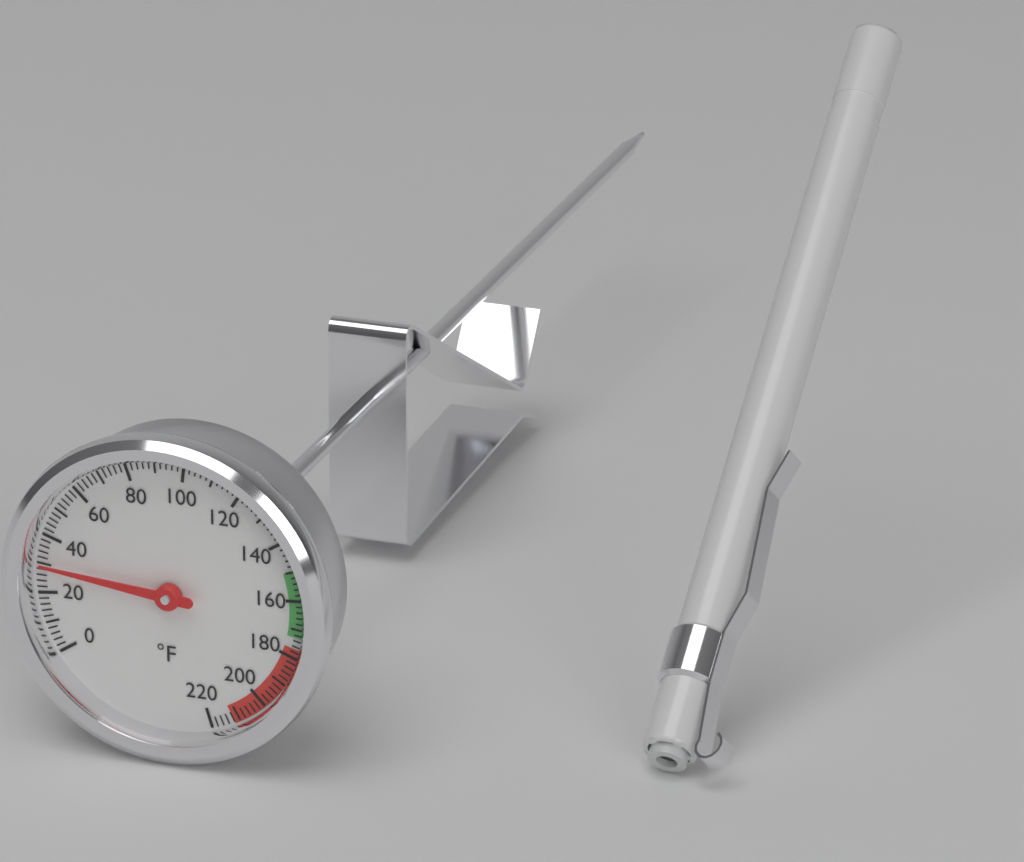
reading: 30 °F
